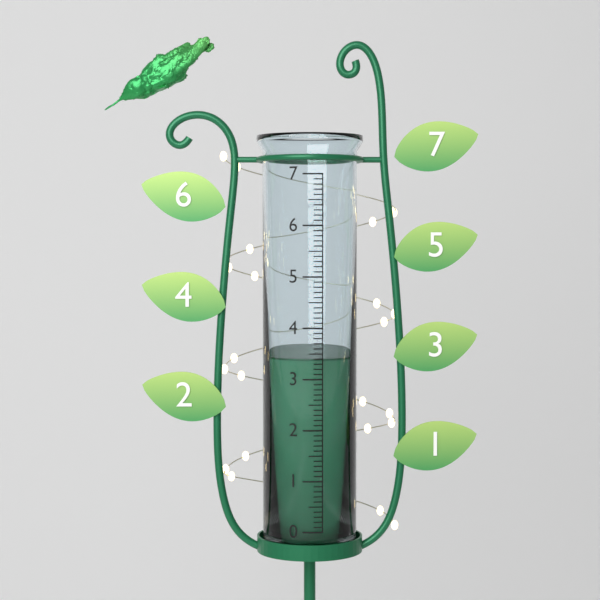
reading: 3.4 (no unit)
